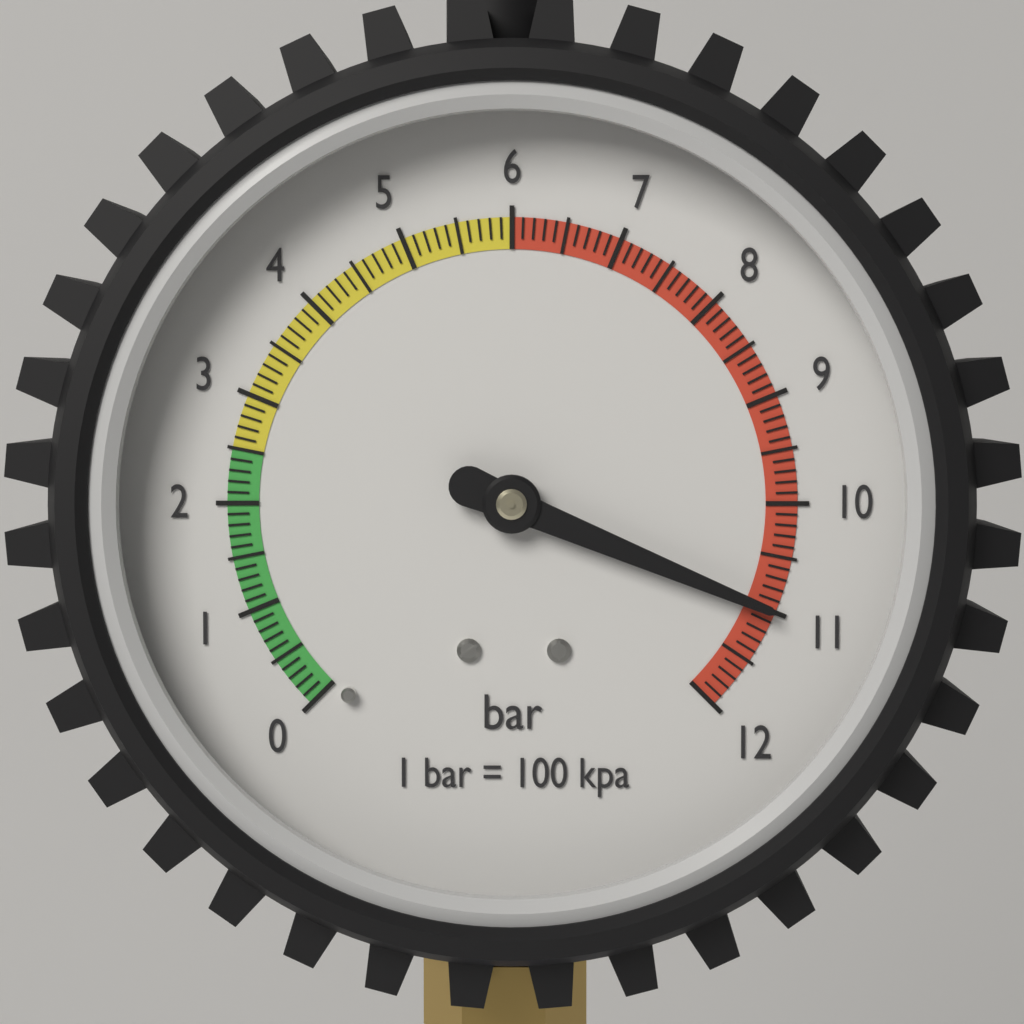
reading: 11.0 bar
